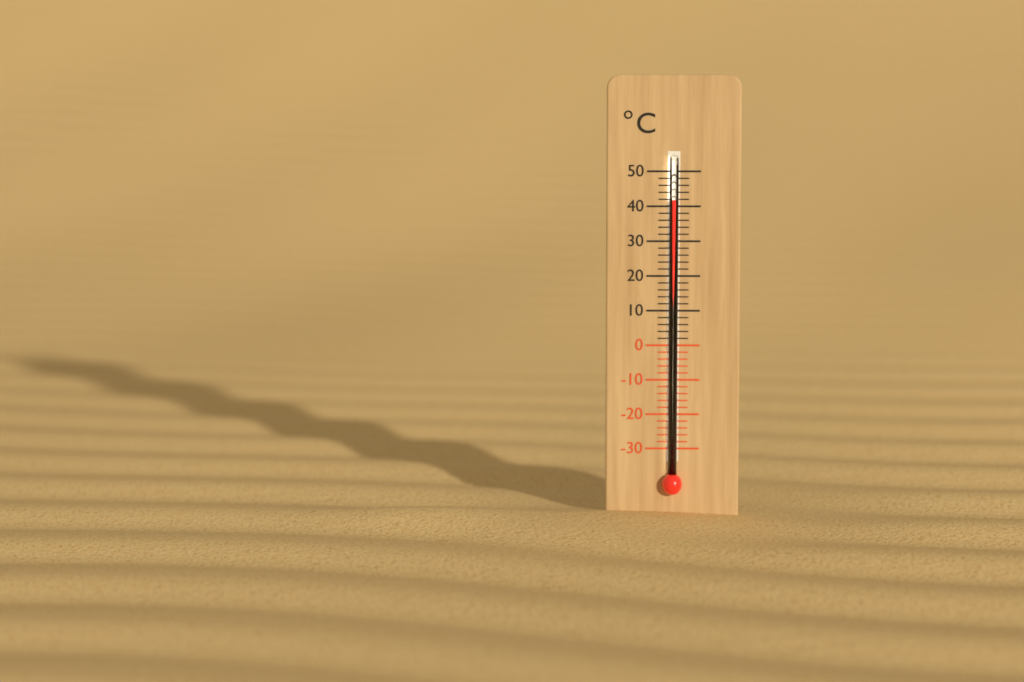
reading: 42 °C
